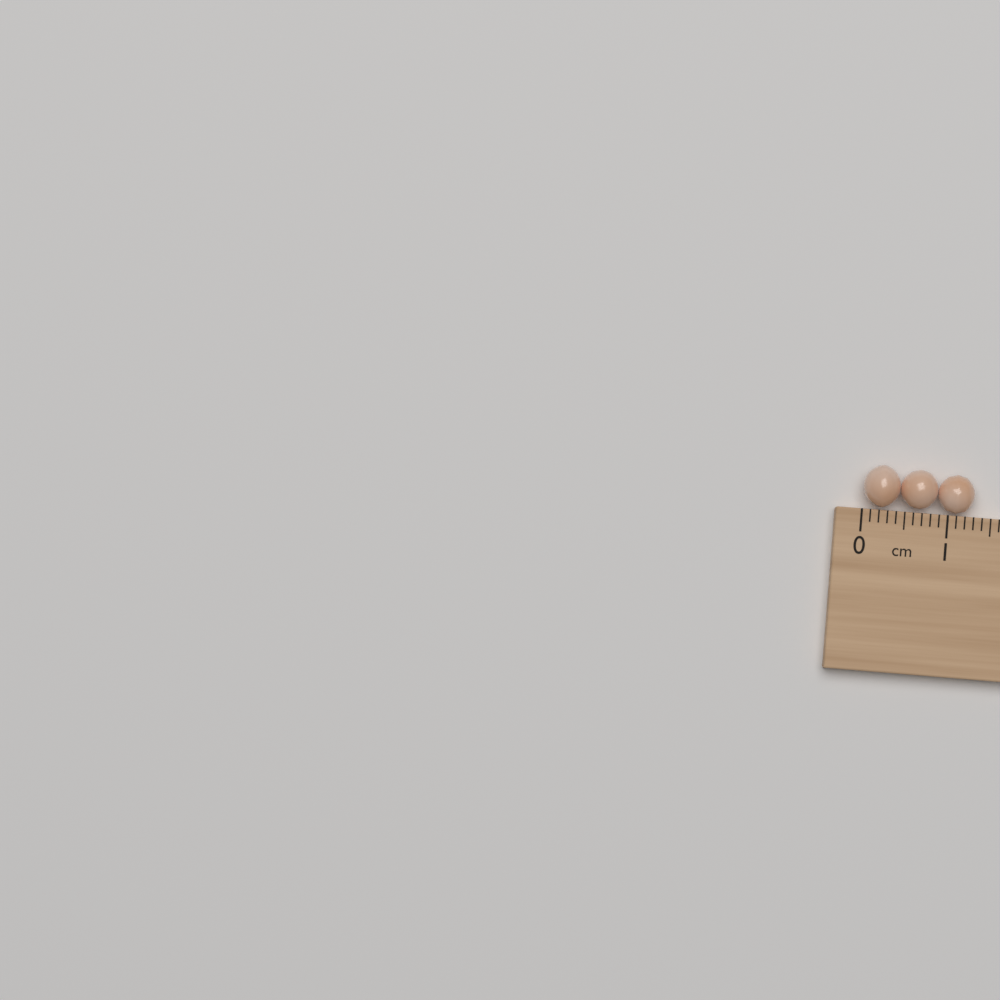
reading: 1.3 cm
